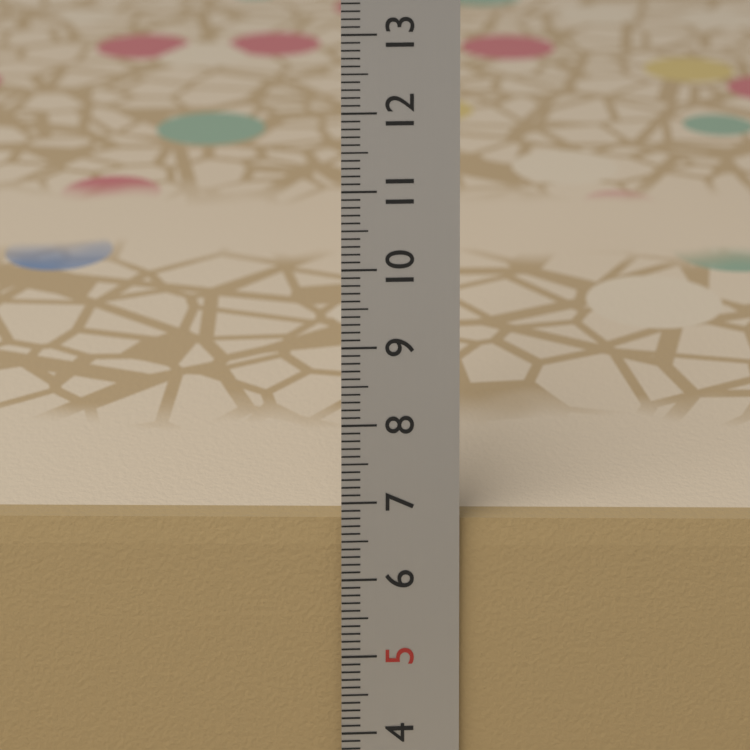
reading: 6.7 cm
